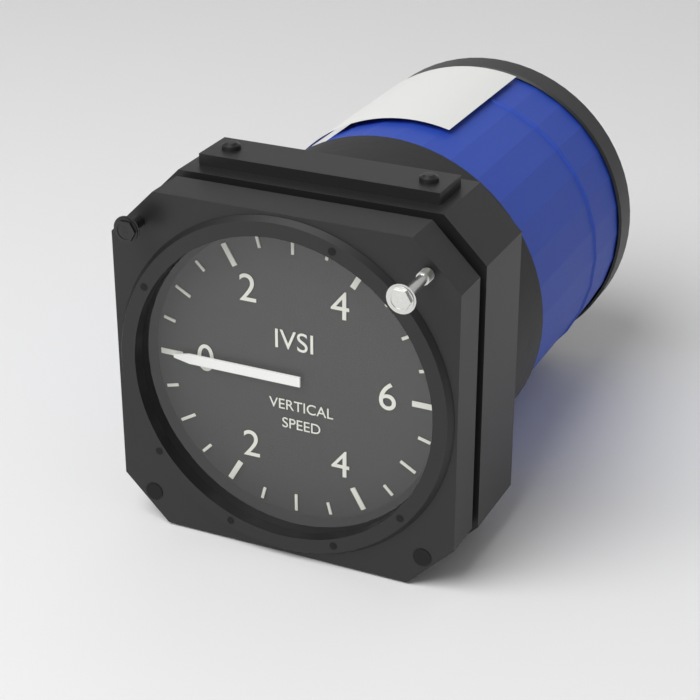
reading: 0.0 (no unit)
